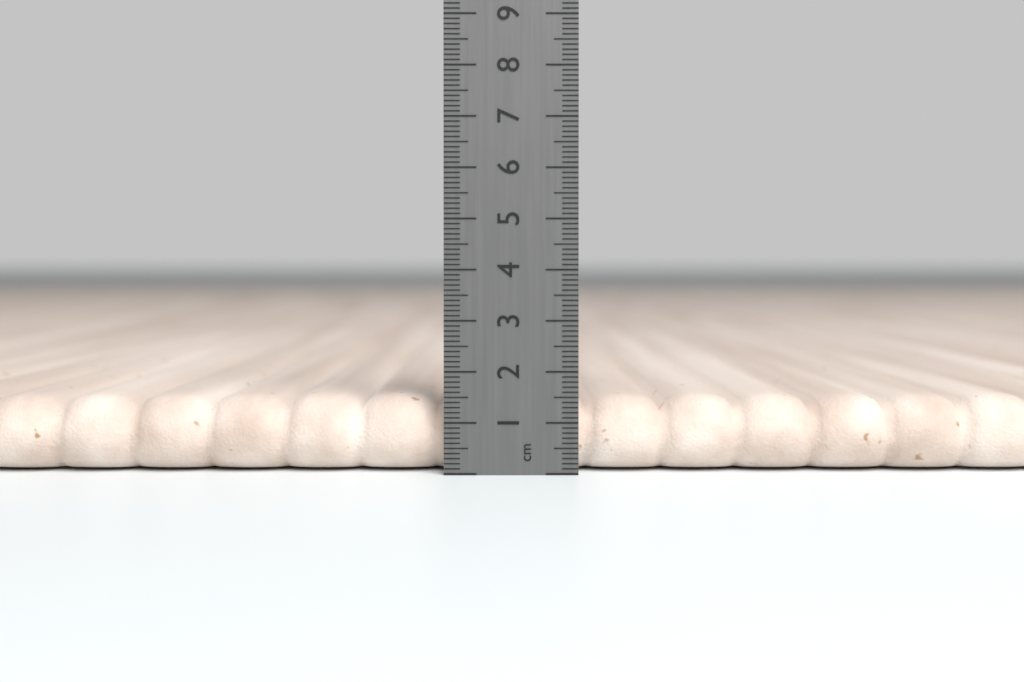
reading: 1.5 cm
